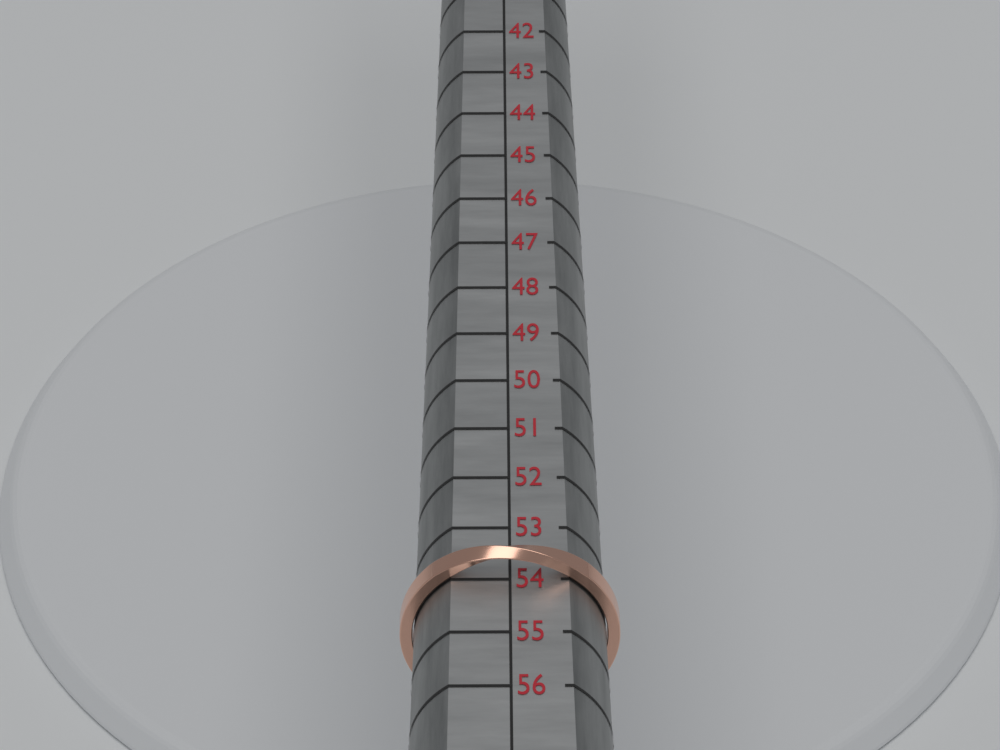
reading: 54 (no unit)
